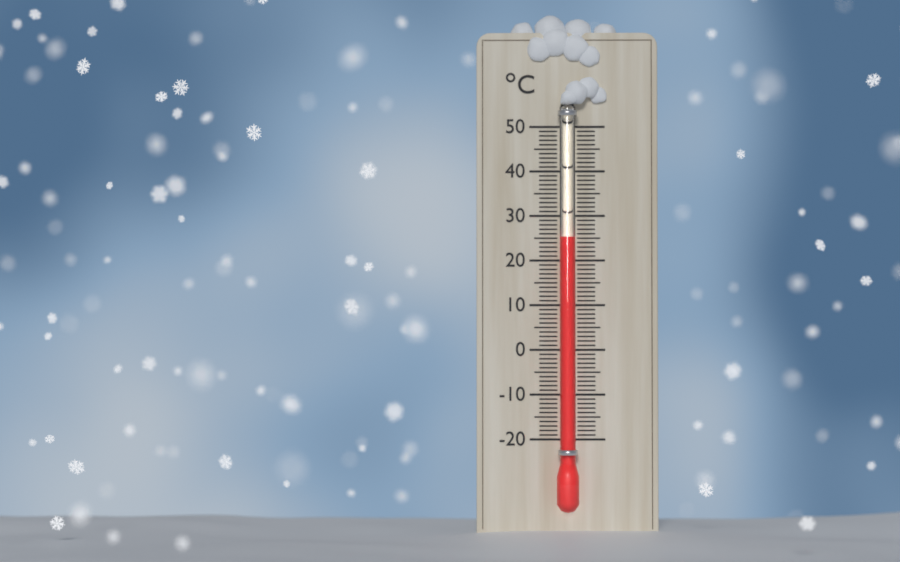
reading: 25 °C
